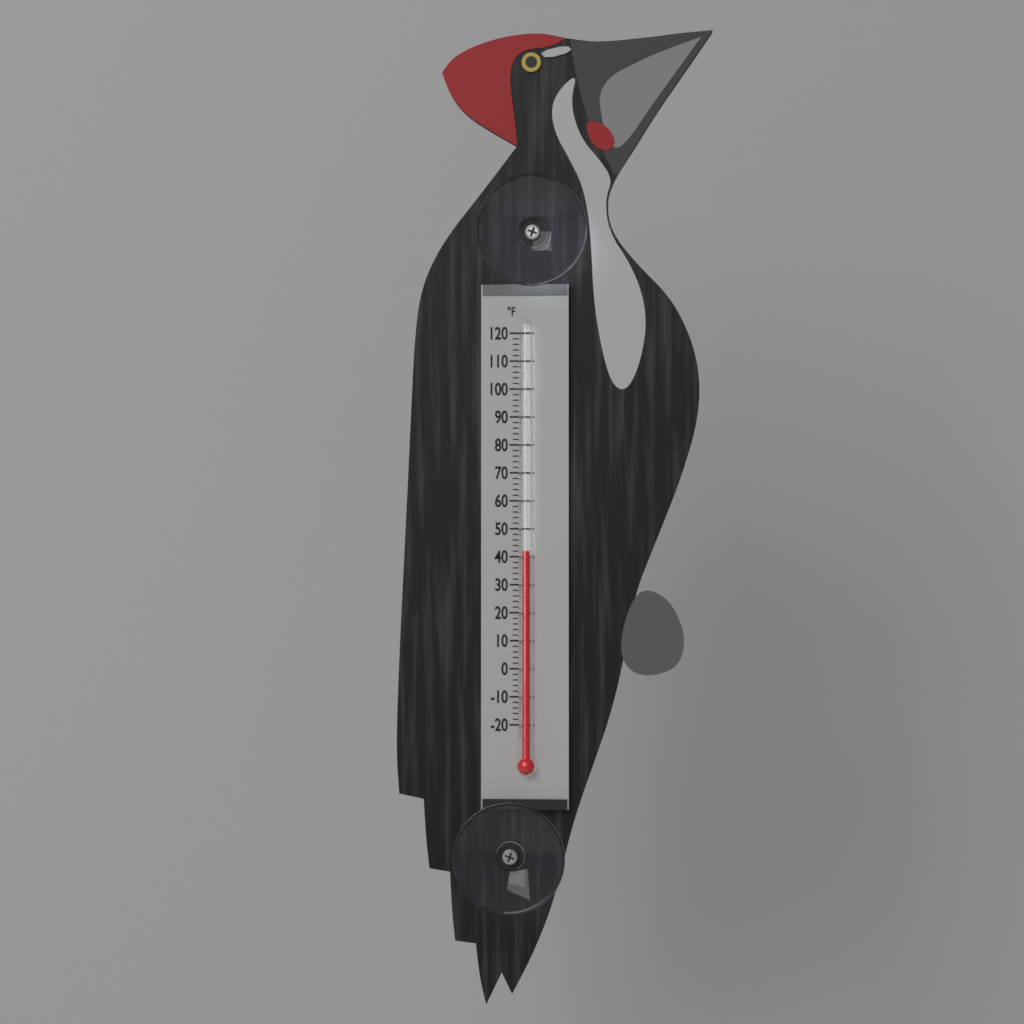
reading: 42 °F
